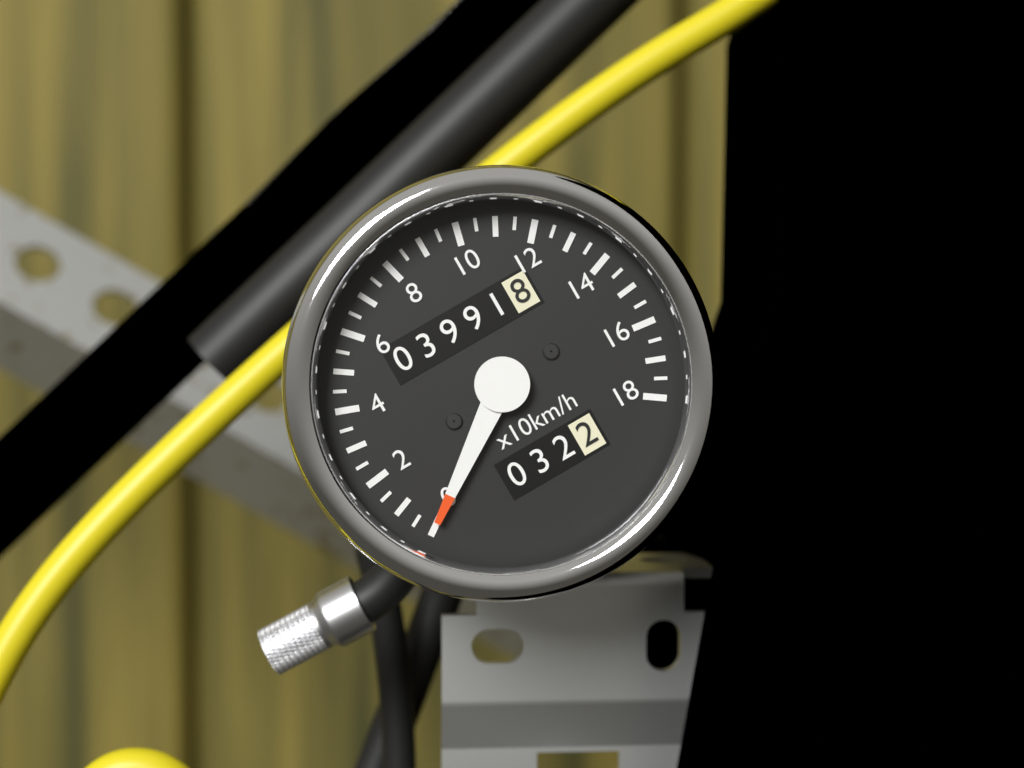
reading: 0 km/h
